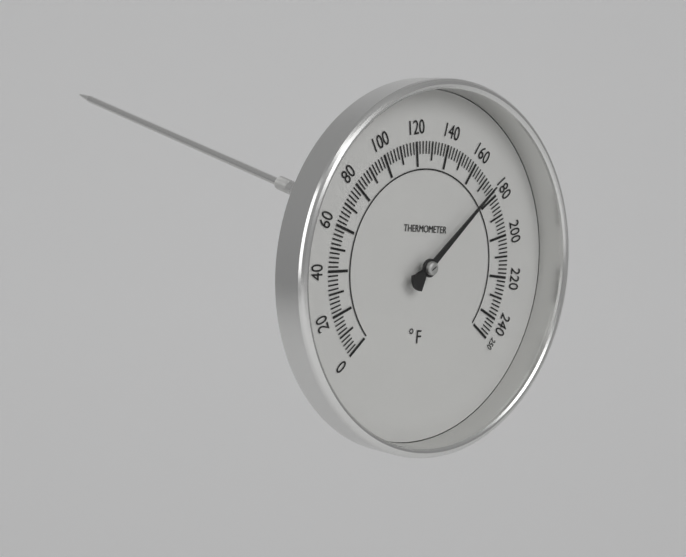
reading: 174 °F
